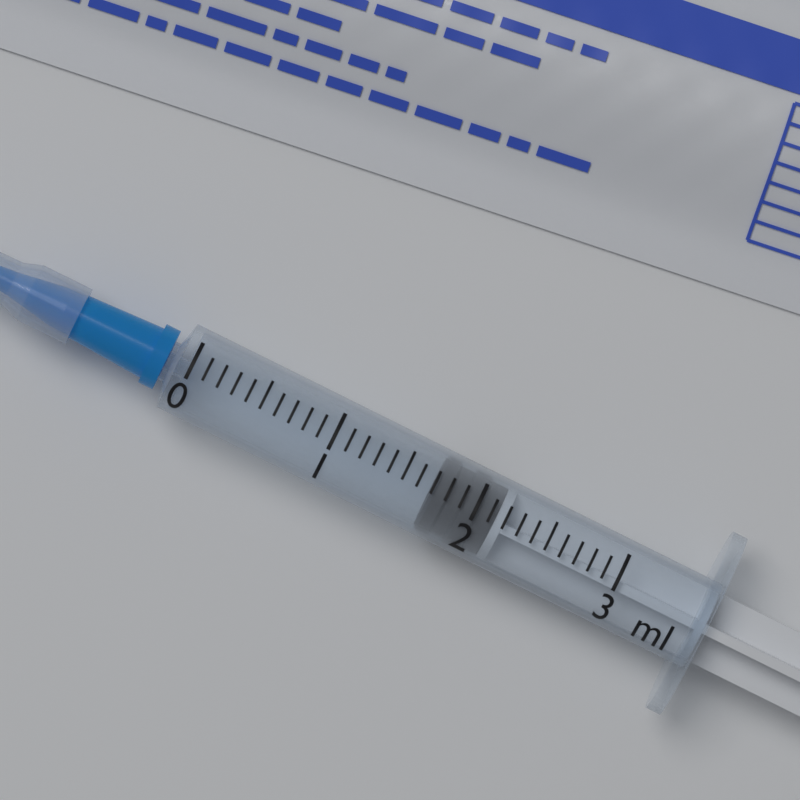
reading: 1.7 ml
